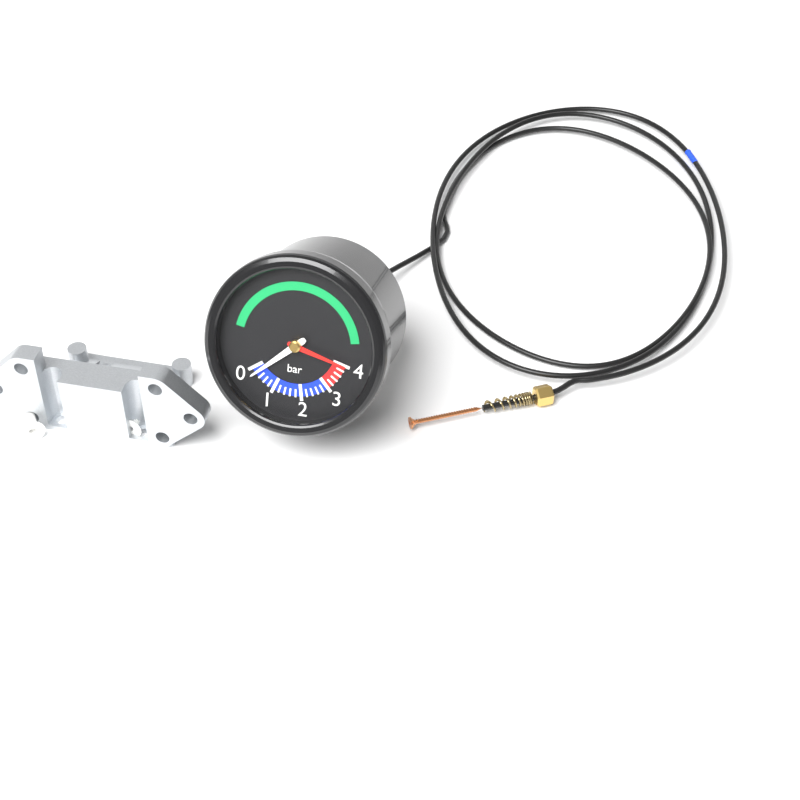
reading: 0.2 bar
